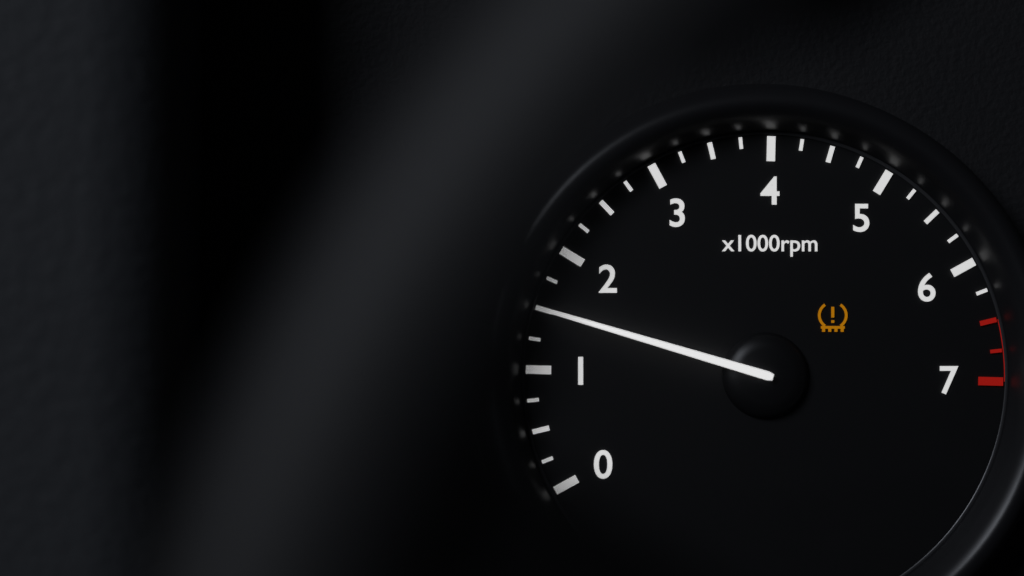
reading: 1500 rpm
